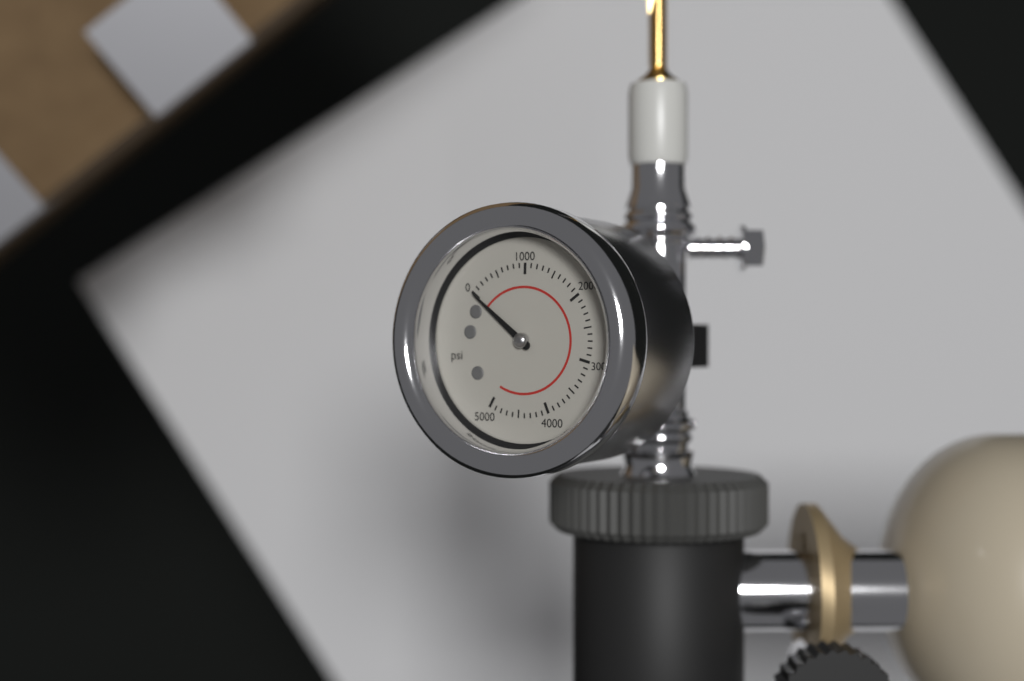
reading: 0 psi
